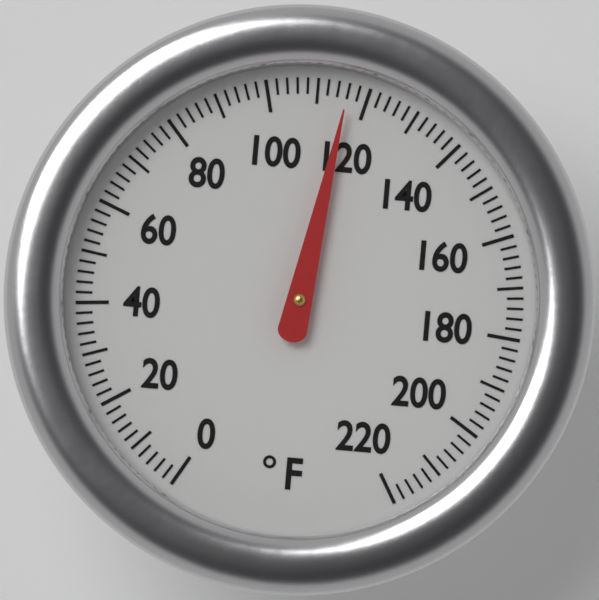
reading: 116 °F
